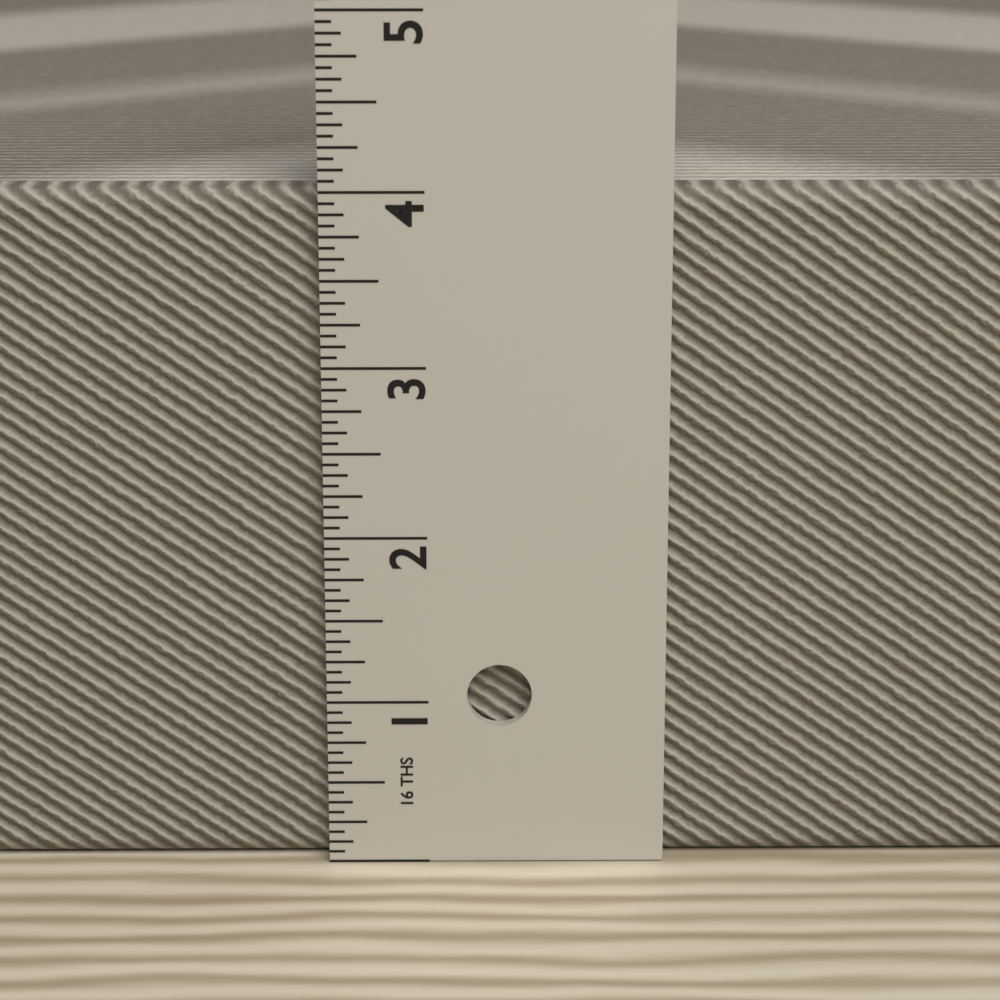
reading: 4.0000 in
